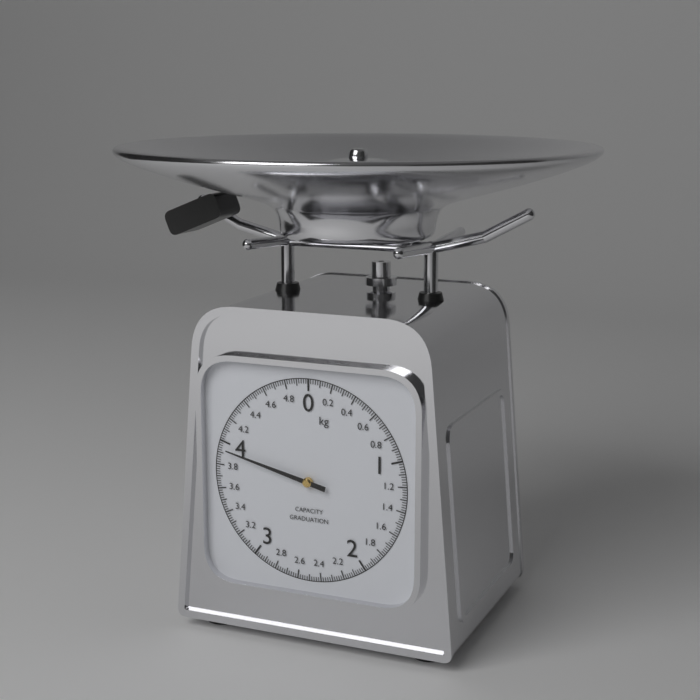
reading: 3.94 kg
